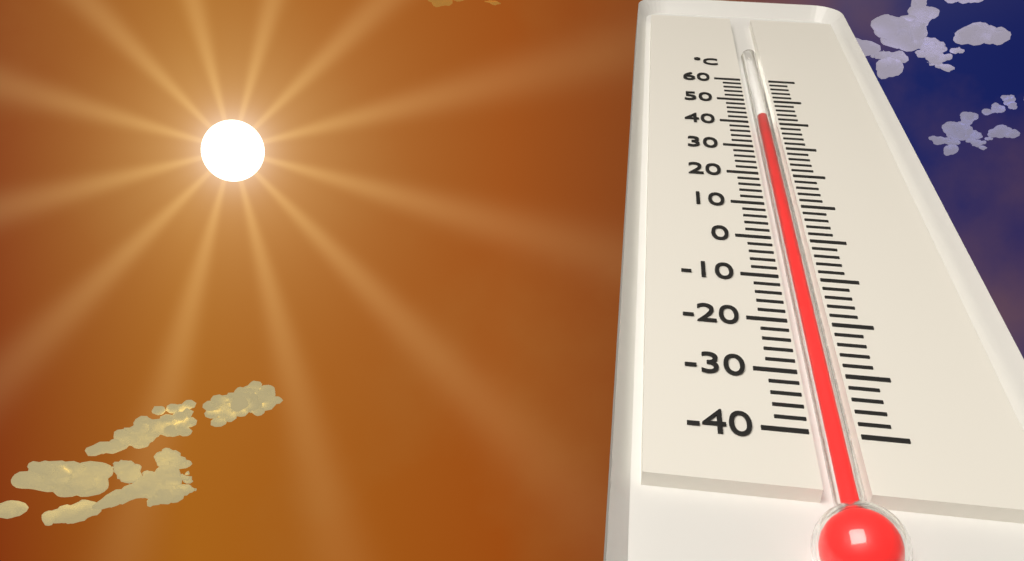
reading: 42 °C
